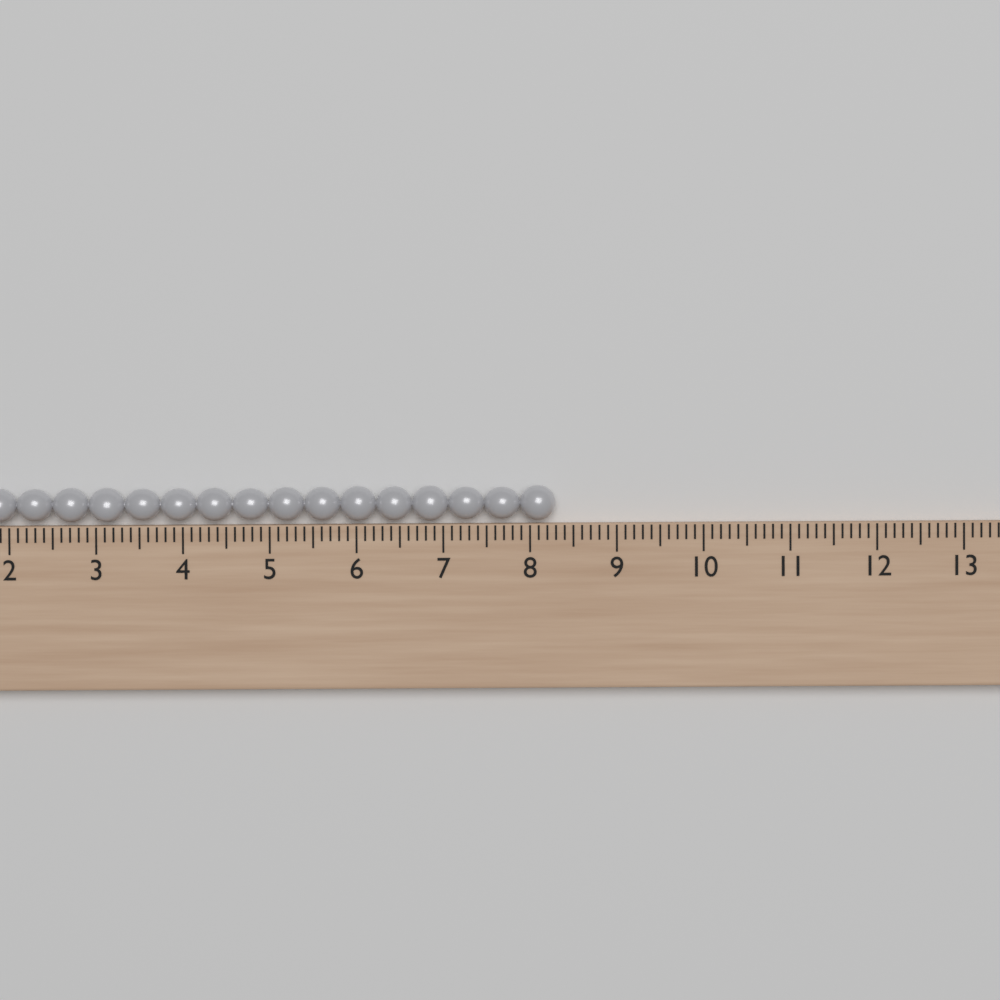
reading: 8.3 (no unit)
